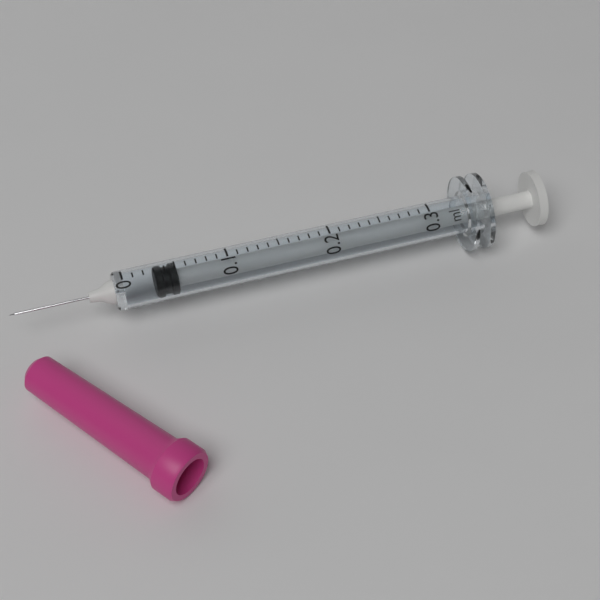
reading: 0.03 ml
